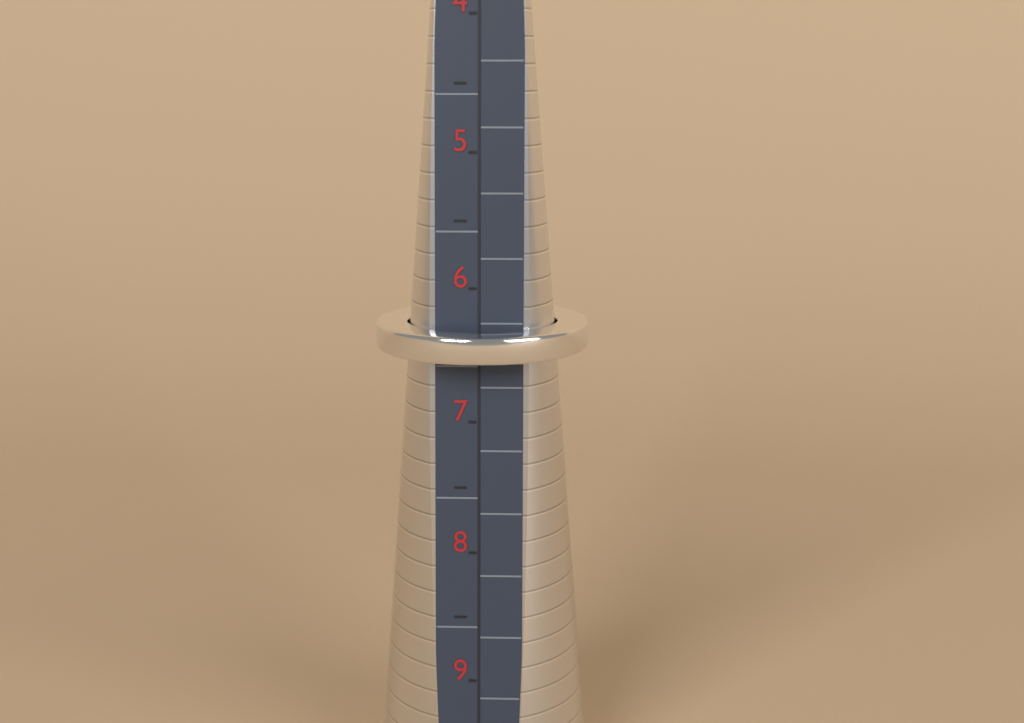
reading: 6.5 (no unit)
